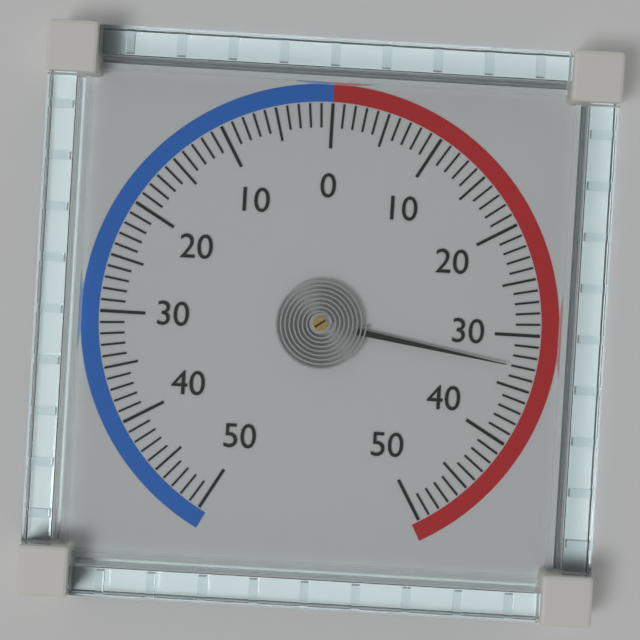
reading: 33 (no unit)
